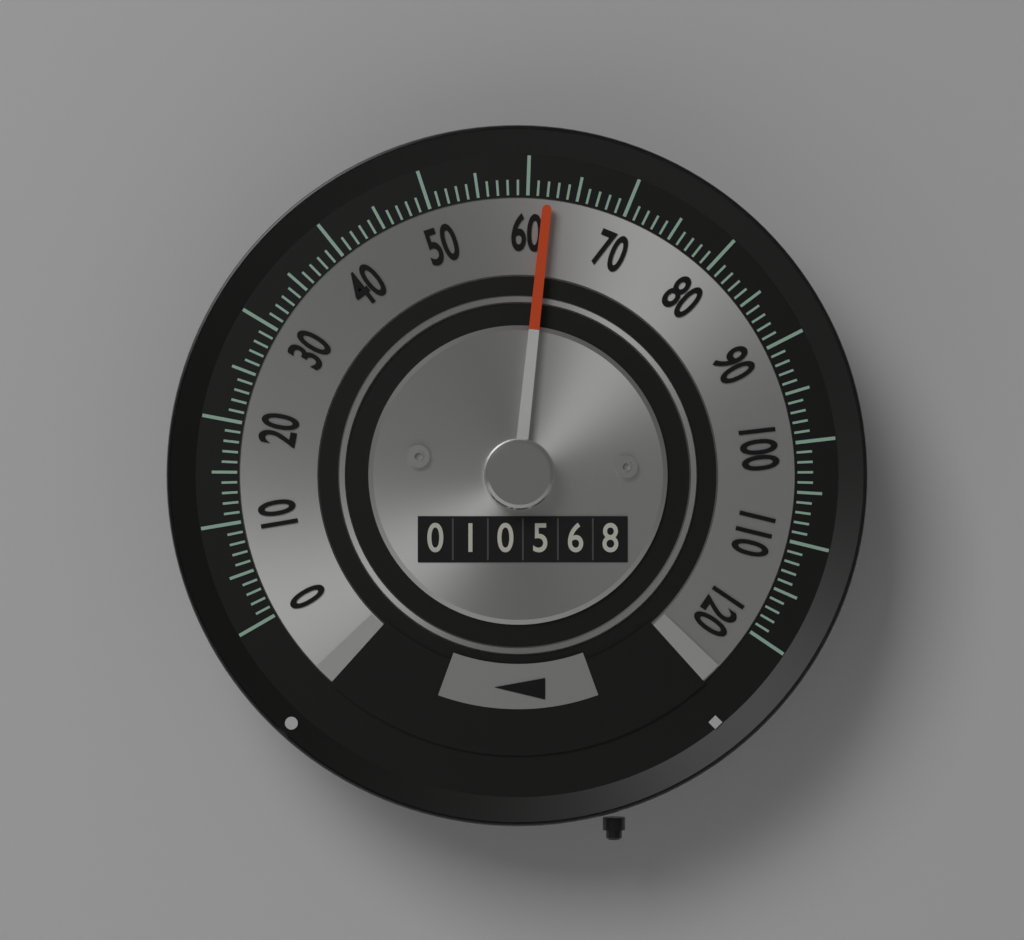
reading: 62 (no unit)
